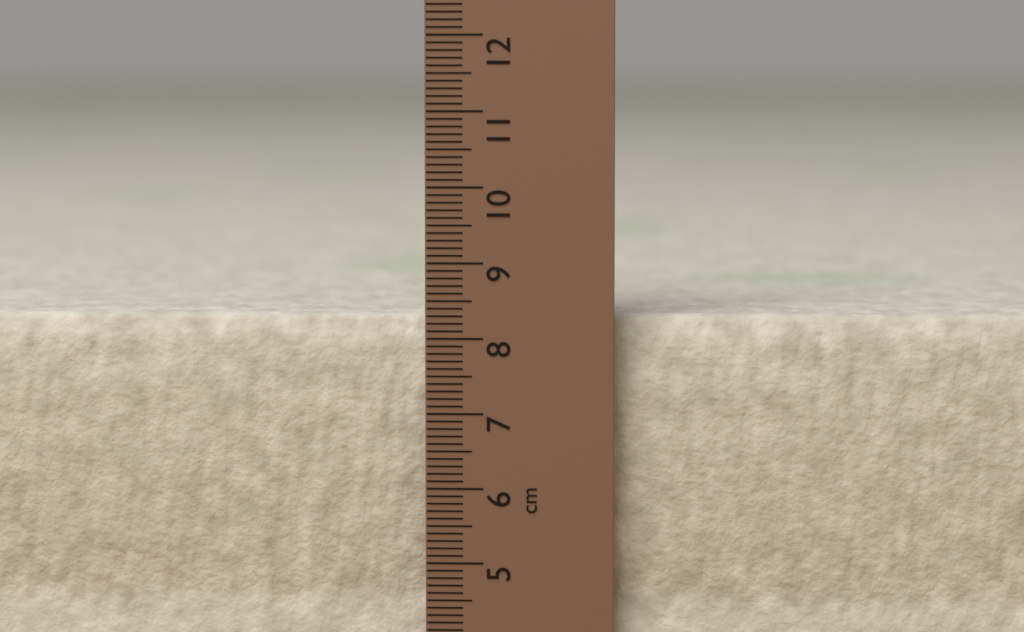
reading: 8.3 cm
